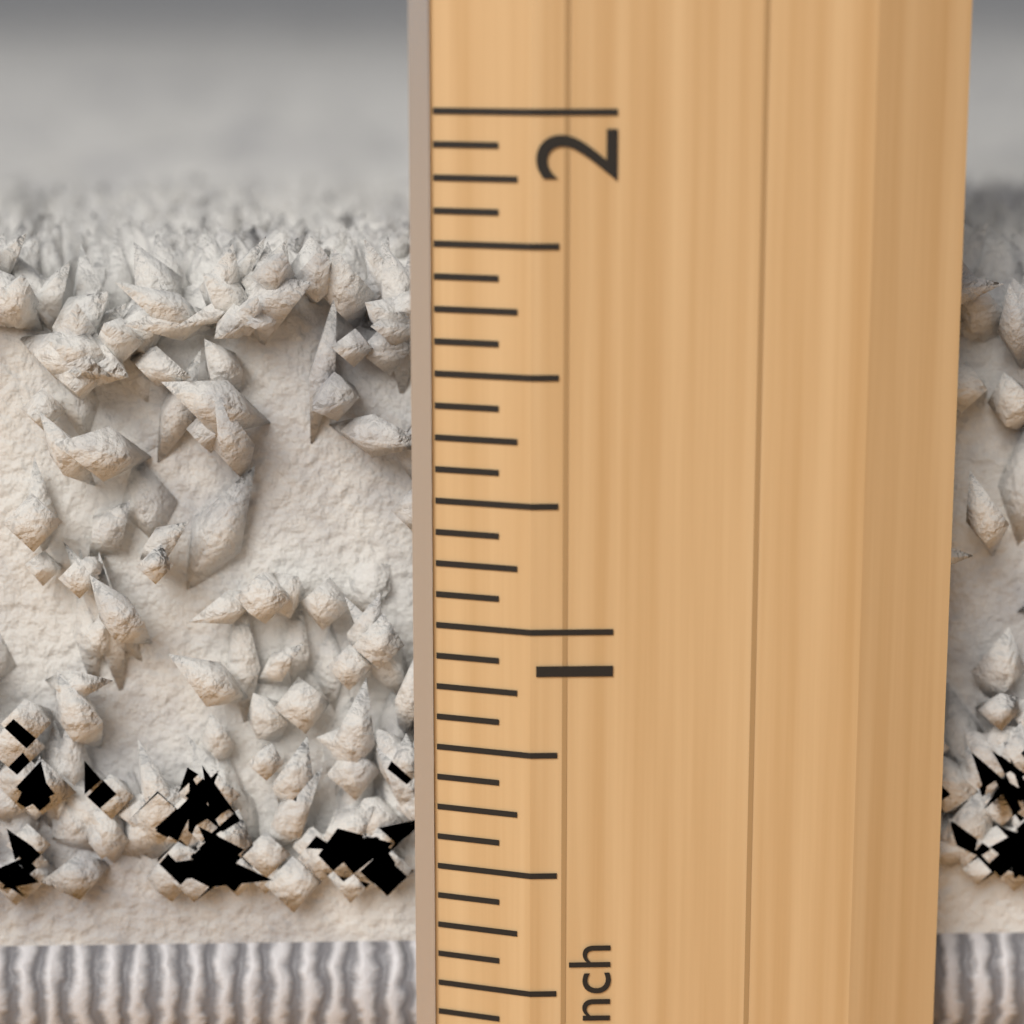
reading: 1.7500 inch
